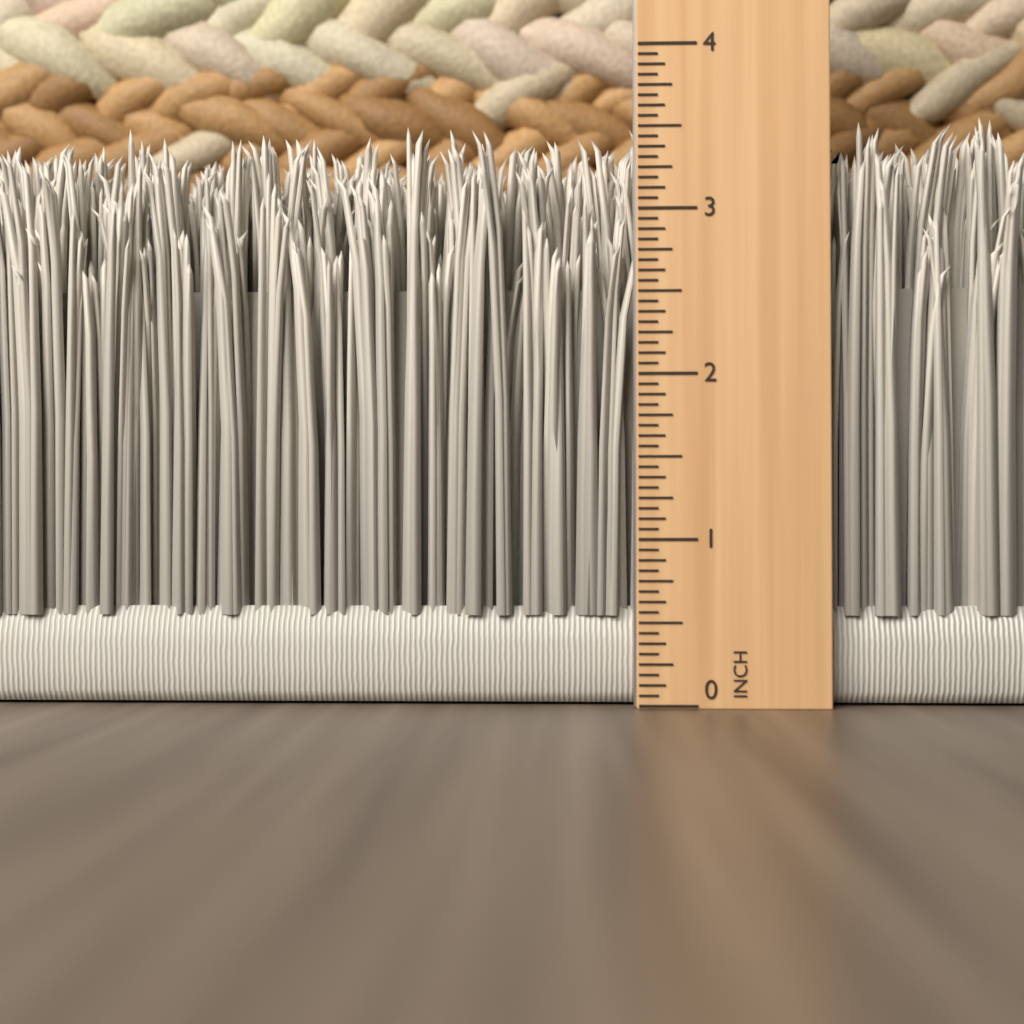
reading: 3.5625 in
